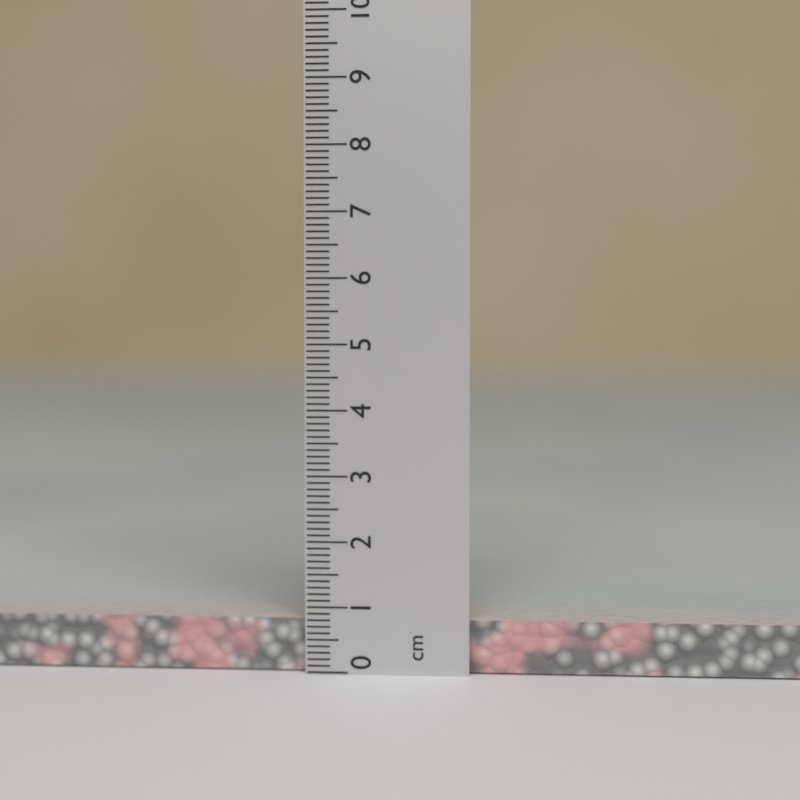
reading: 0.8 cm
